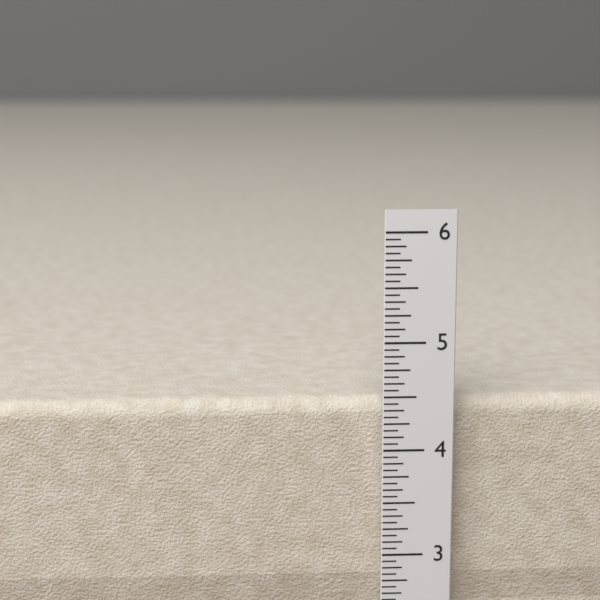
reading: 4.4375 in
